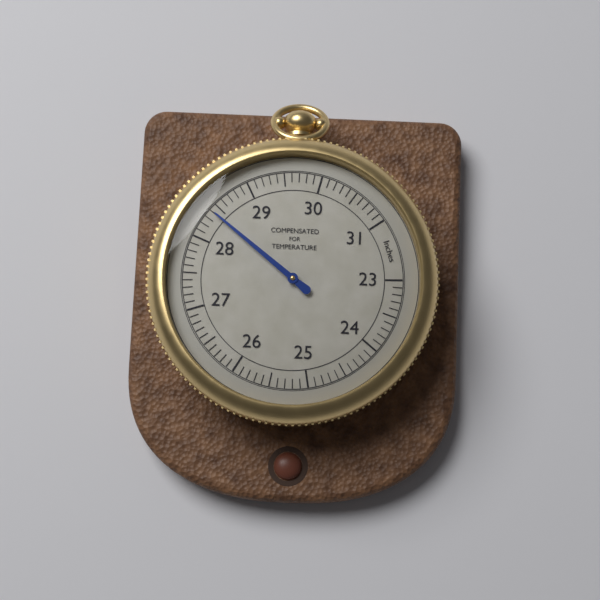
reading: 28.4 inches
